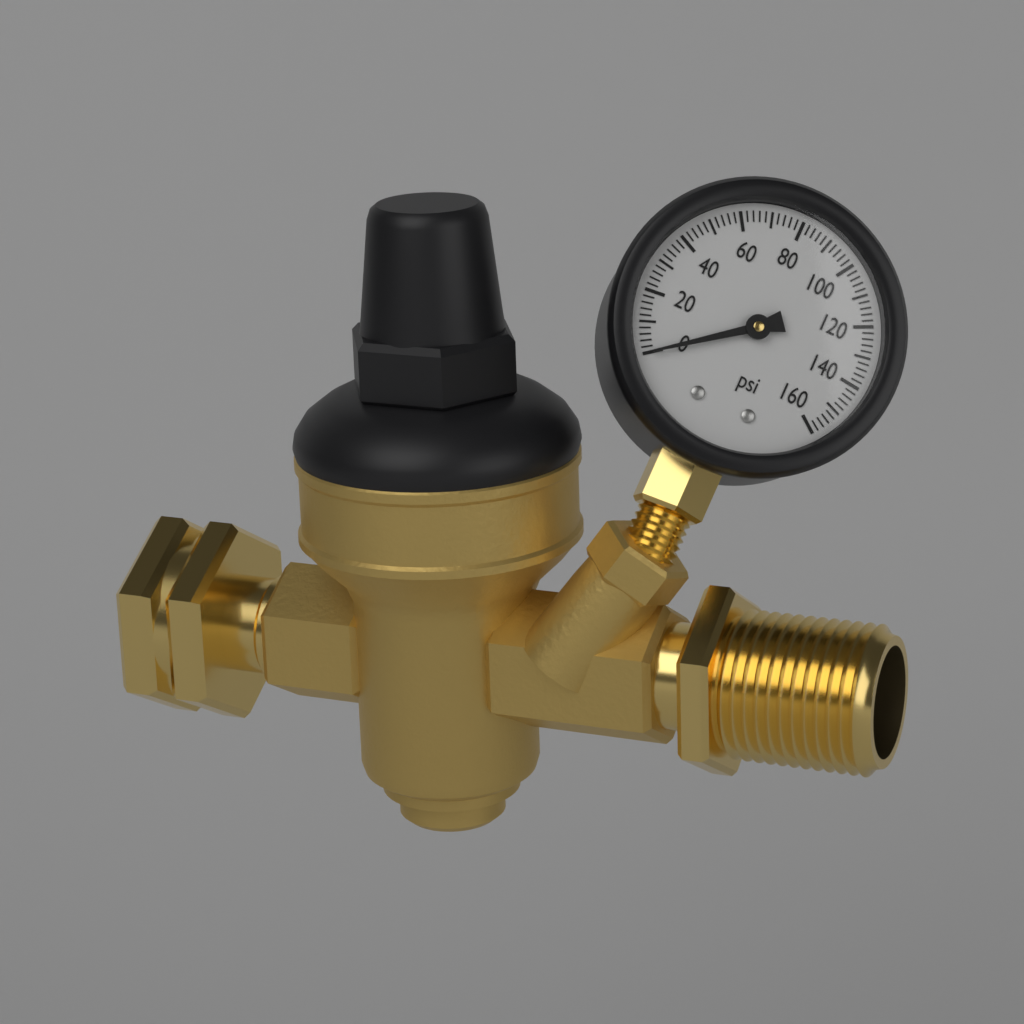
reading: 0 psi
